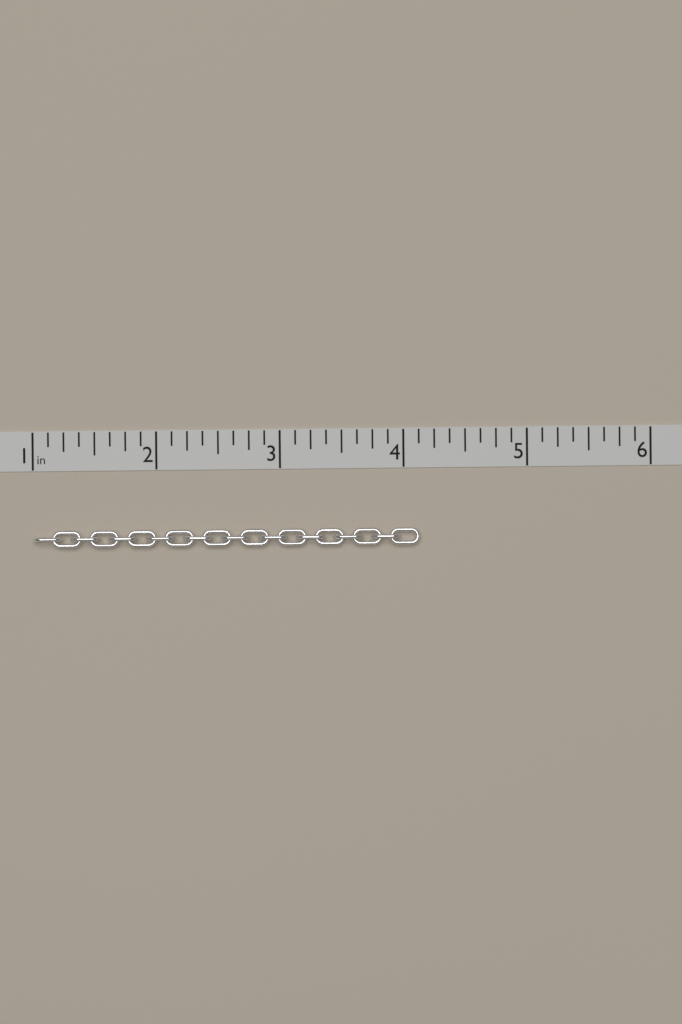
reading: 4.125 in
